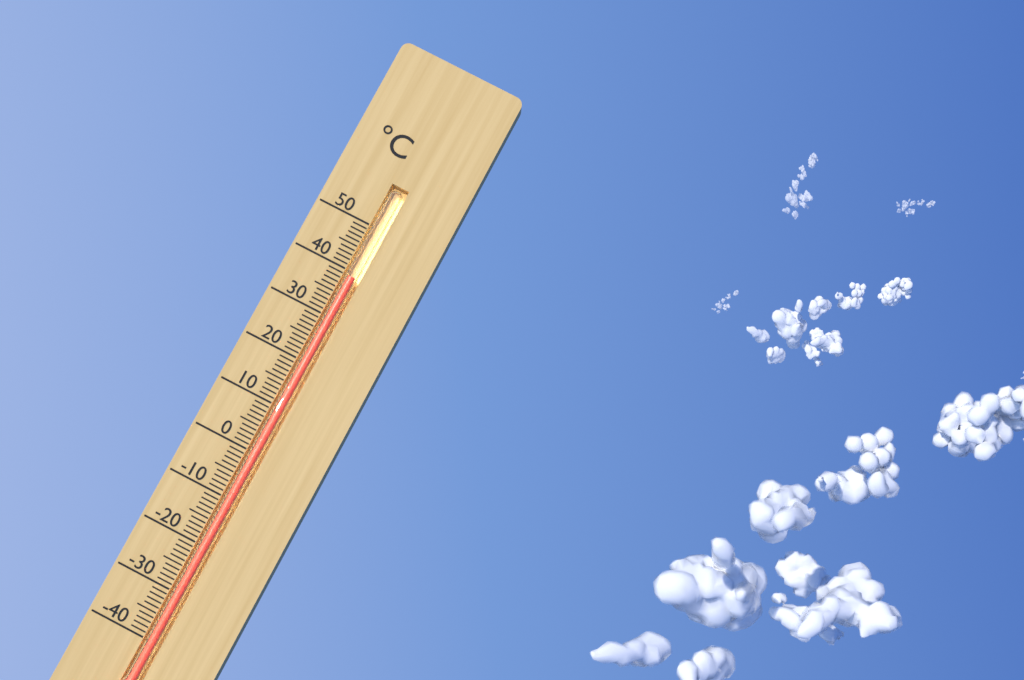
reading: 39 °C
